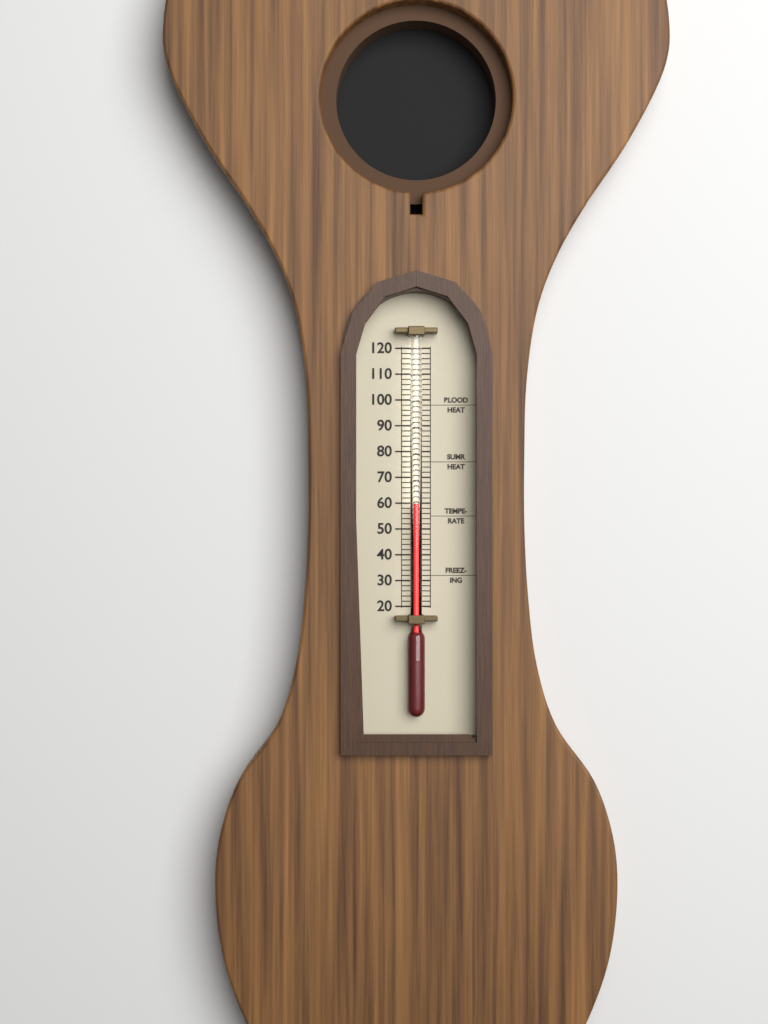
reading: 60 (no unit)
